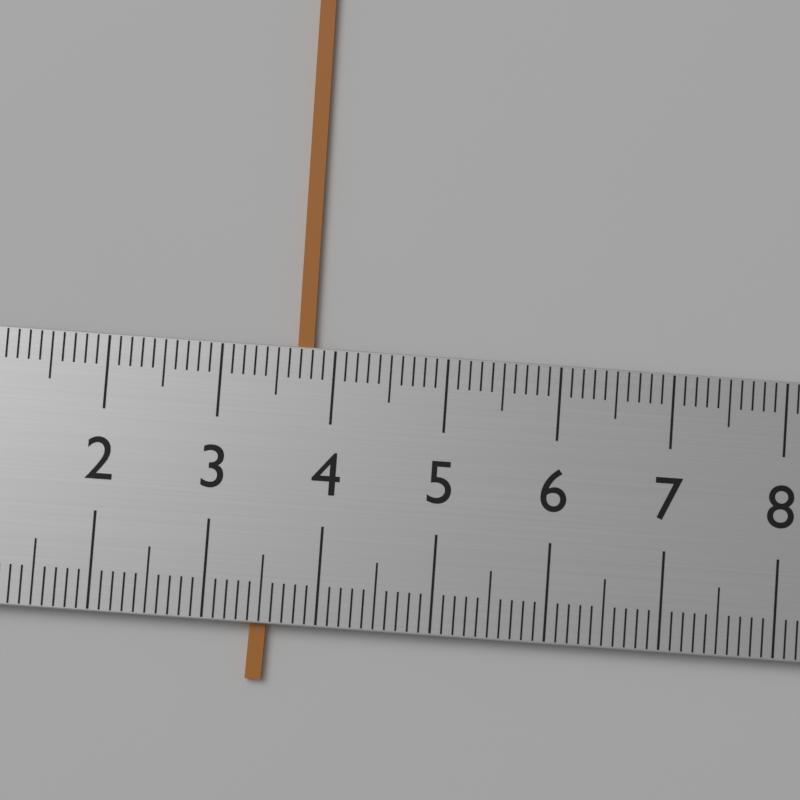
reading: 3.8 (no unit)
